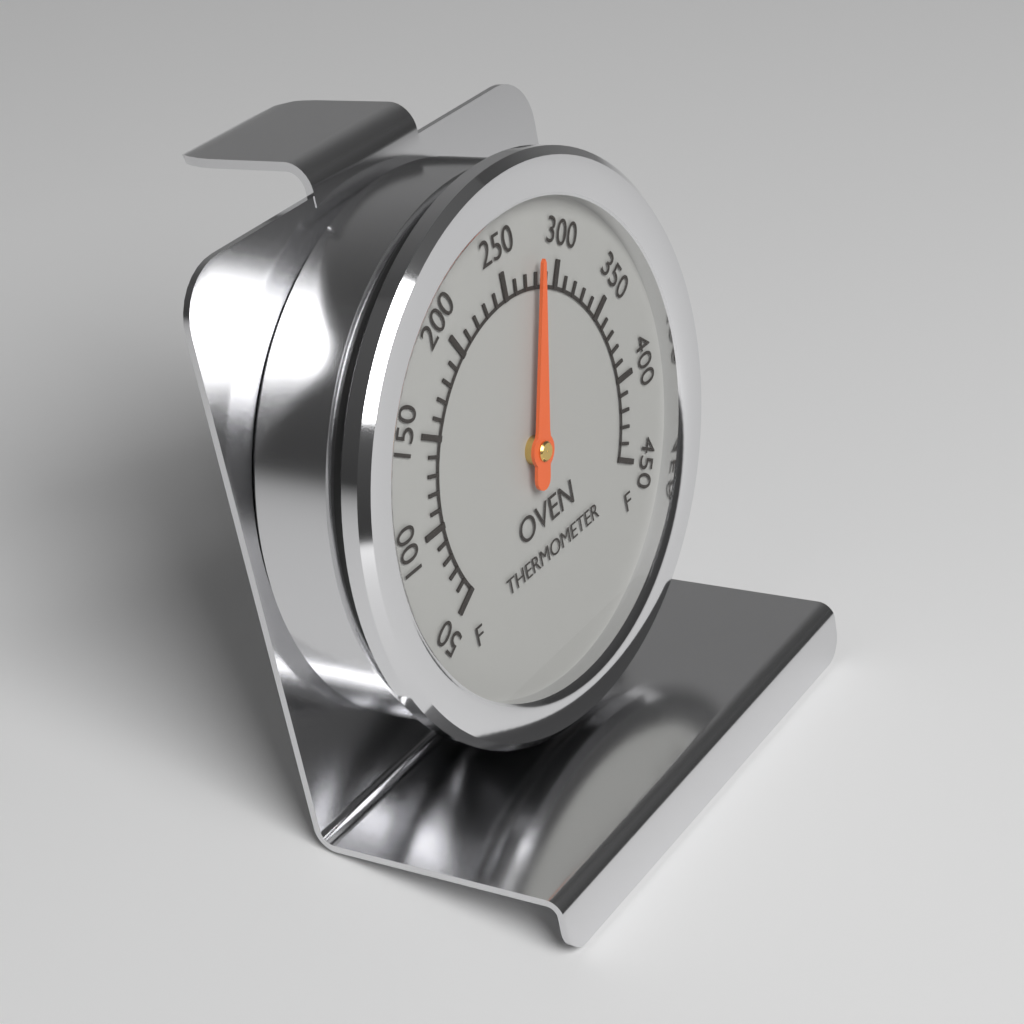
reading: 280 °F
